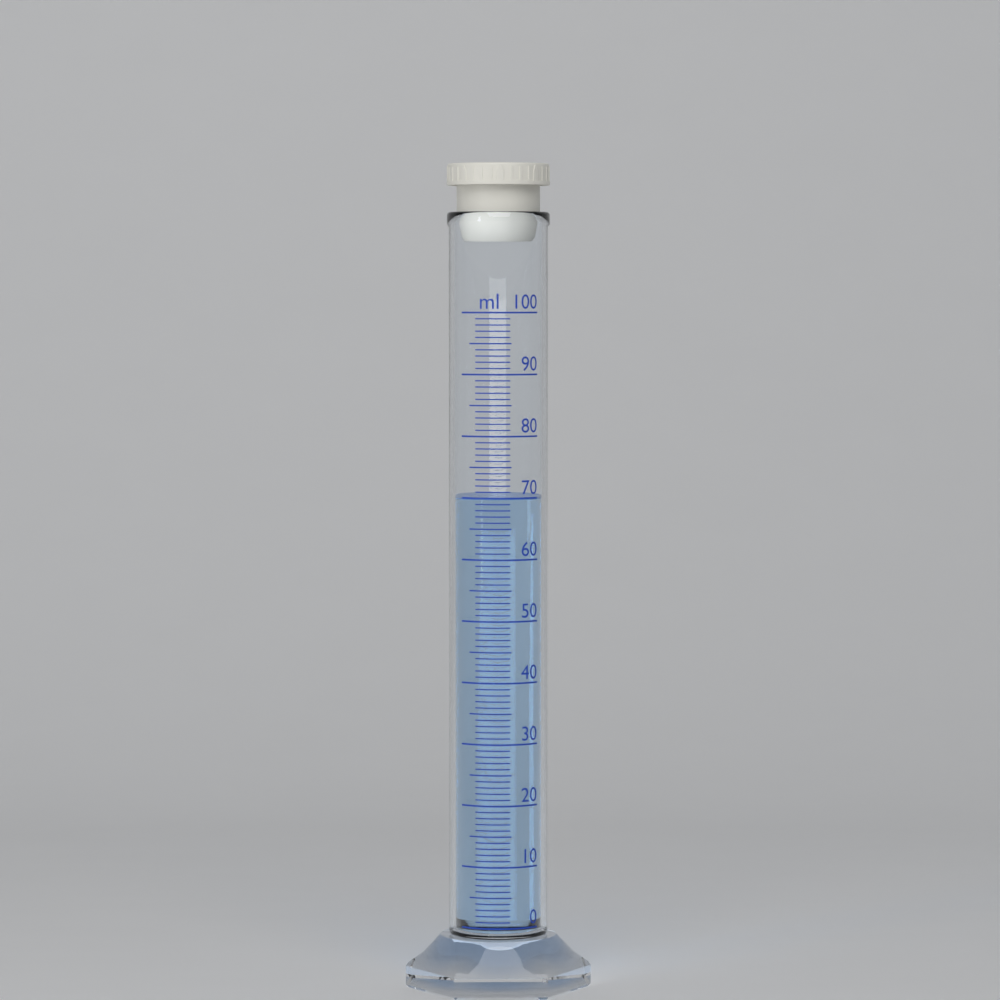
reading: 70 ml
